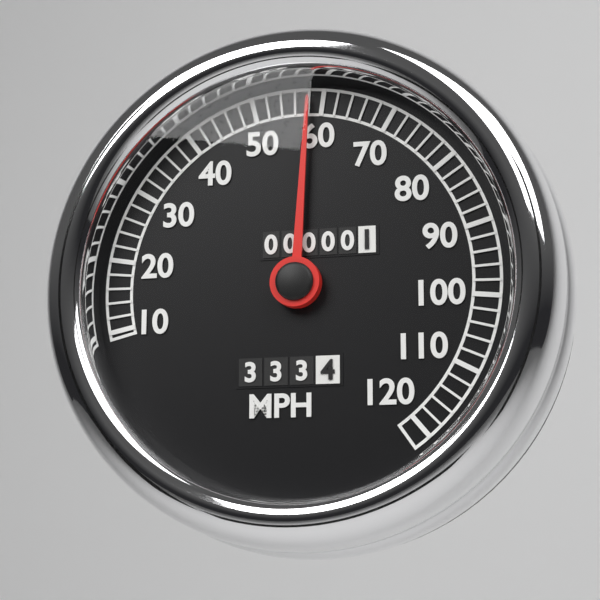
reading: 58 MPH
